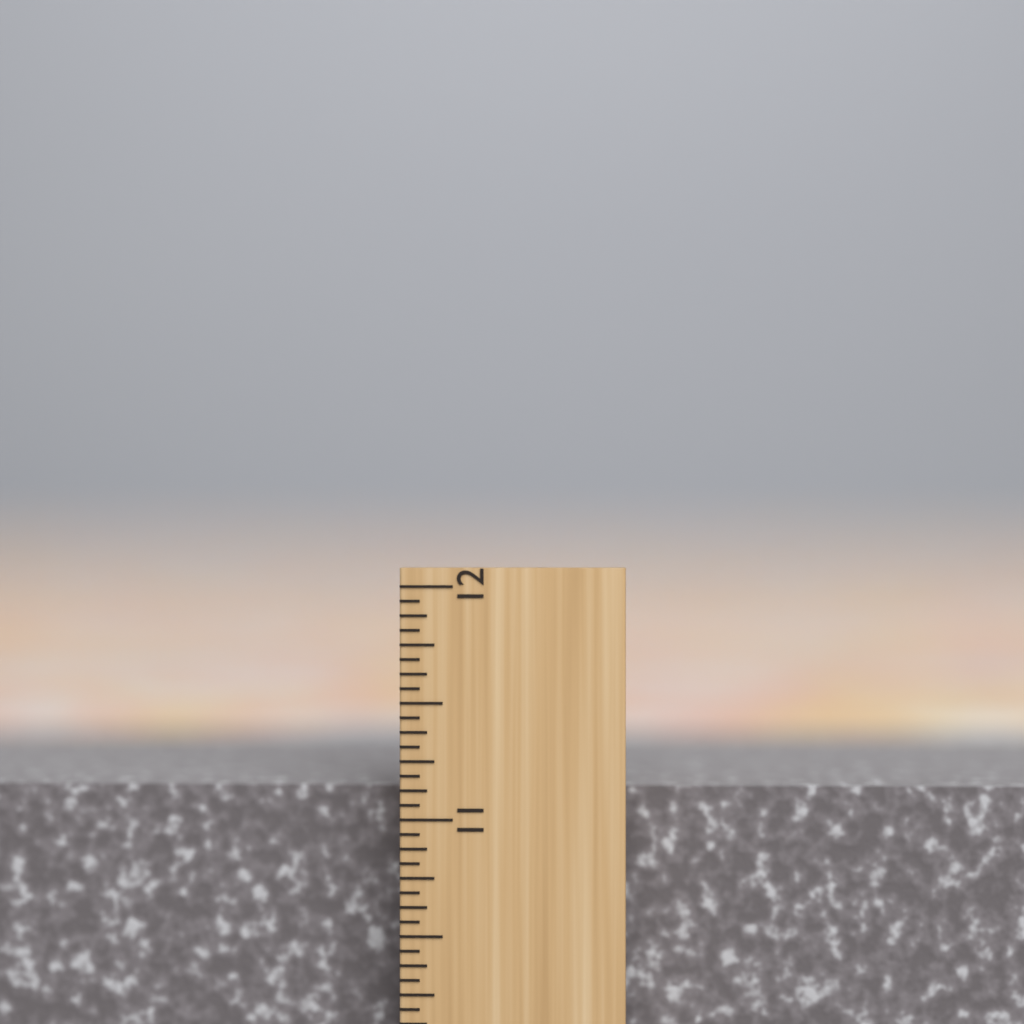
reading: 11.1250 inch
